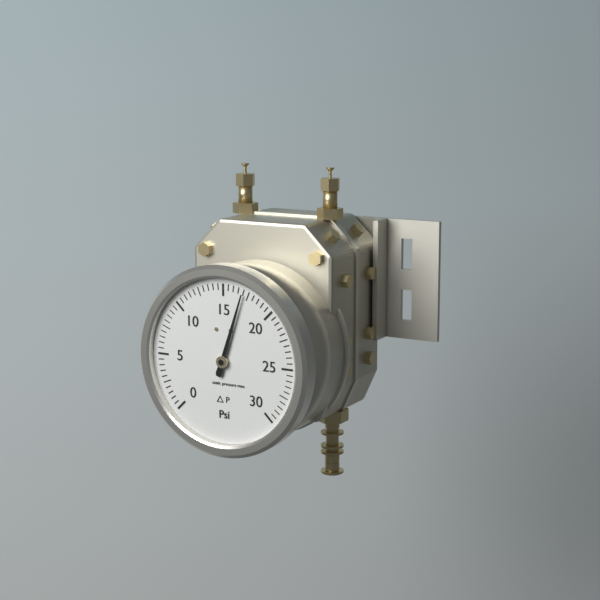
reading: 17.0 psi
